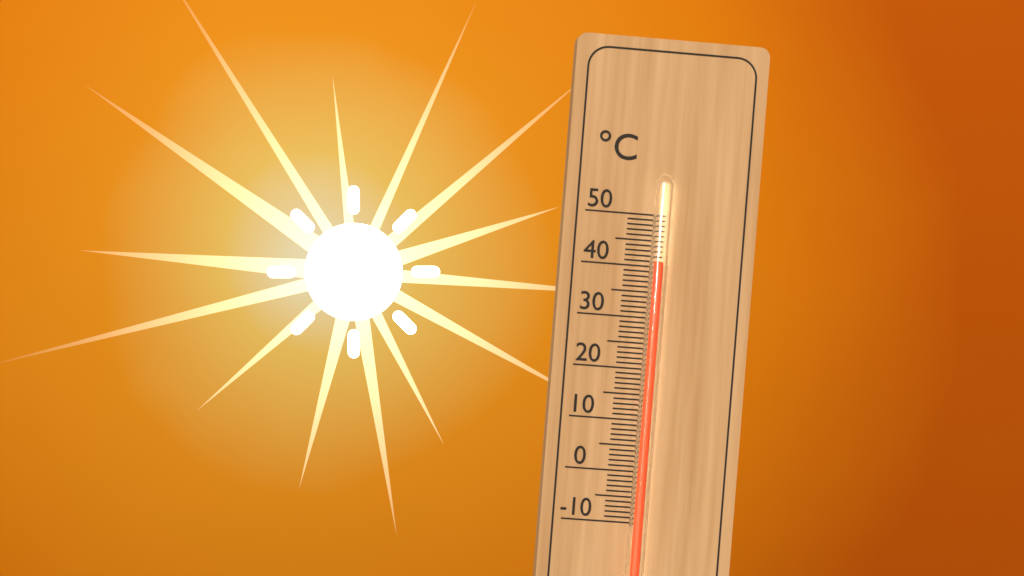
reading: 41 °C
